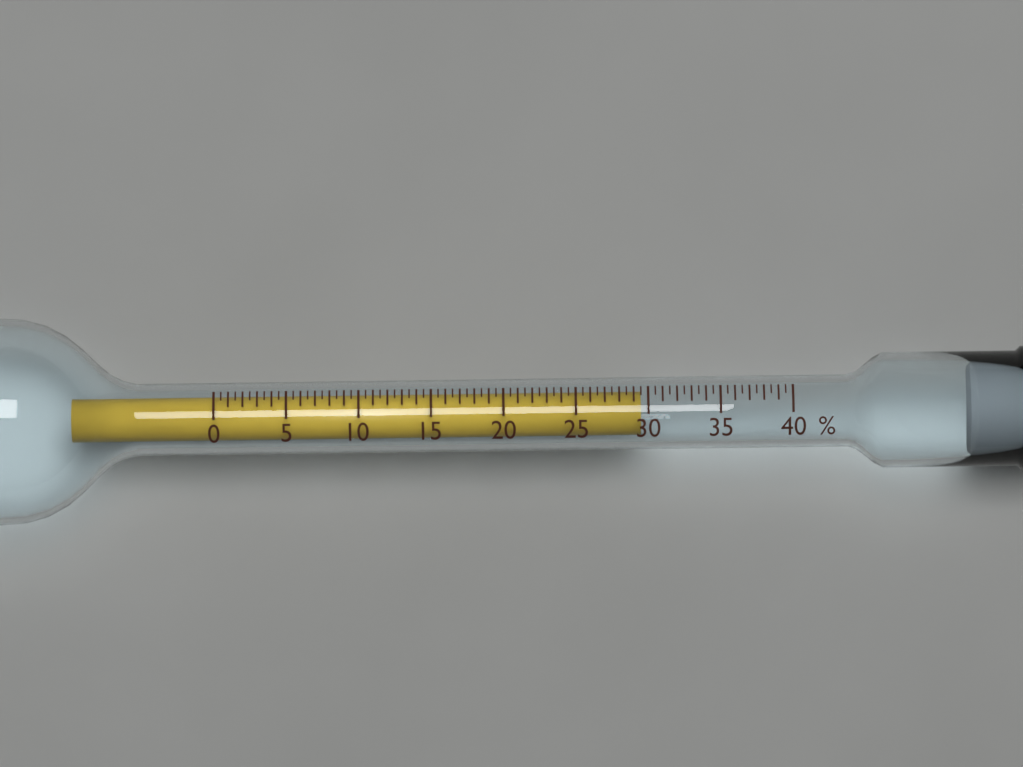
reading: 29.5 %
